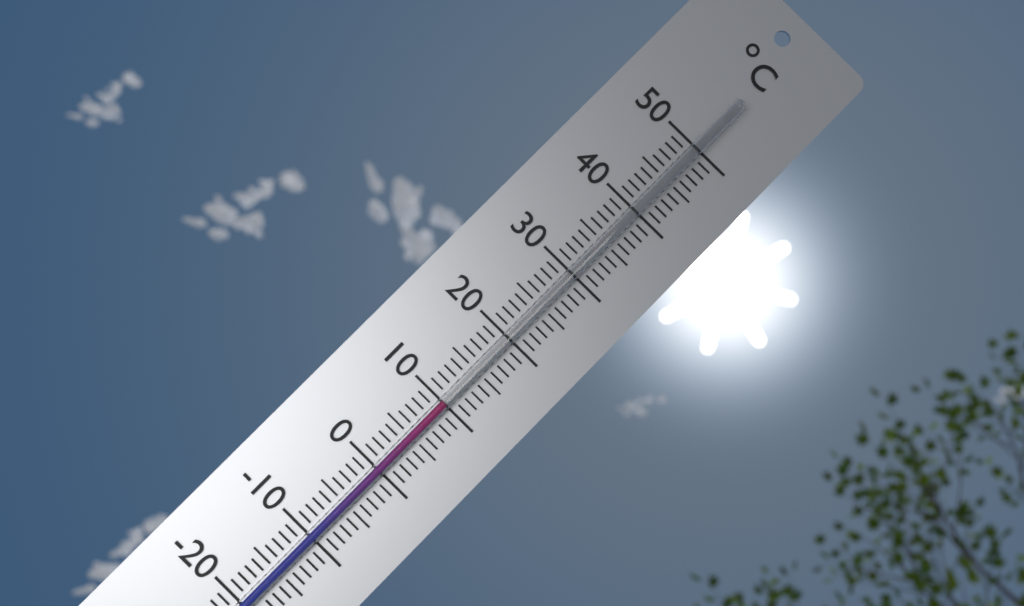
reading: 10 °C
